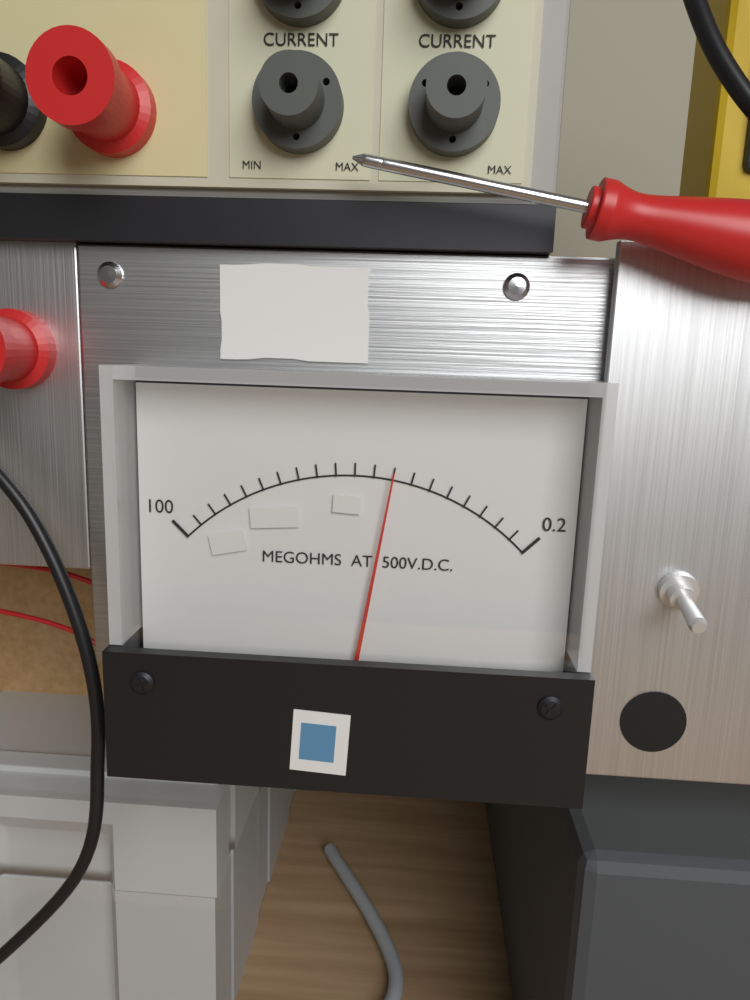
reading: 40.12 MΩ
